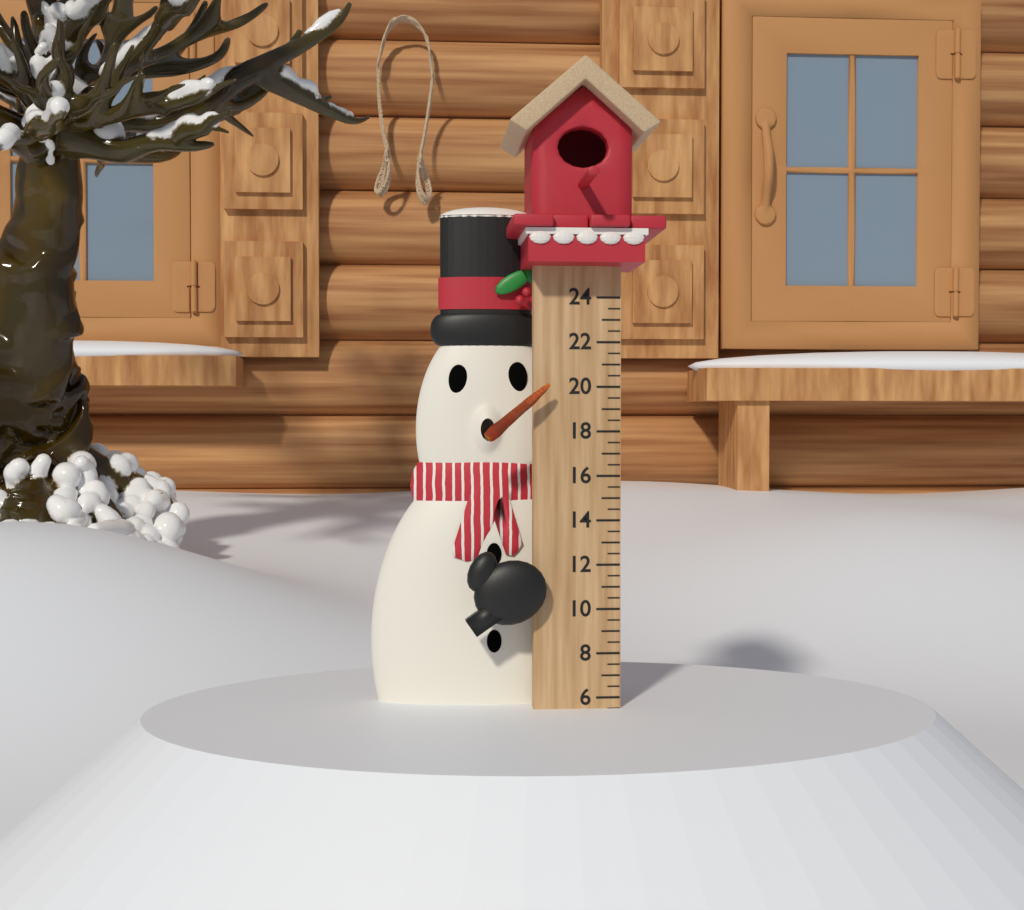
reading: 5.5 (no unit)
